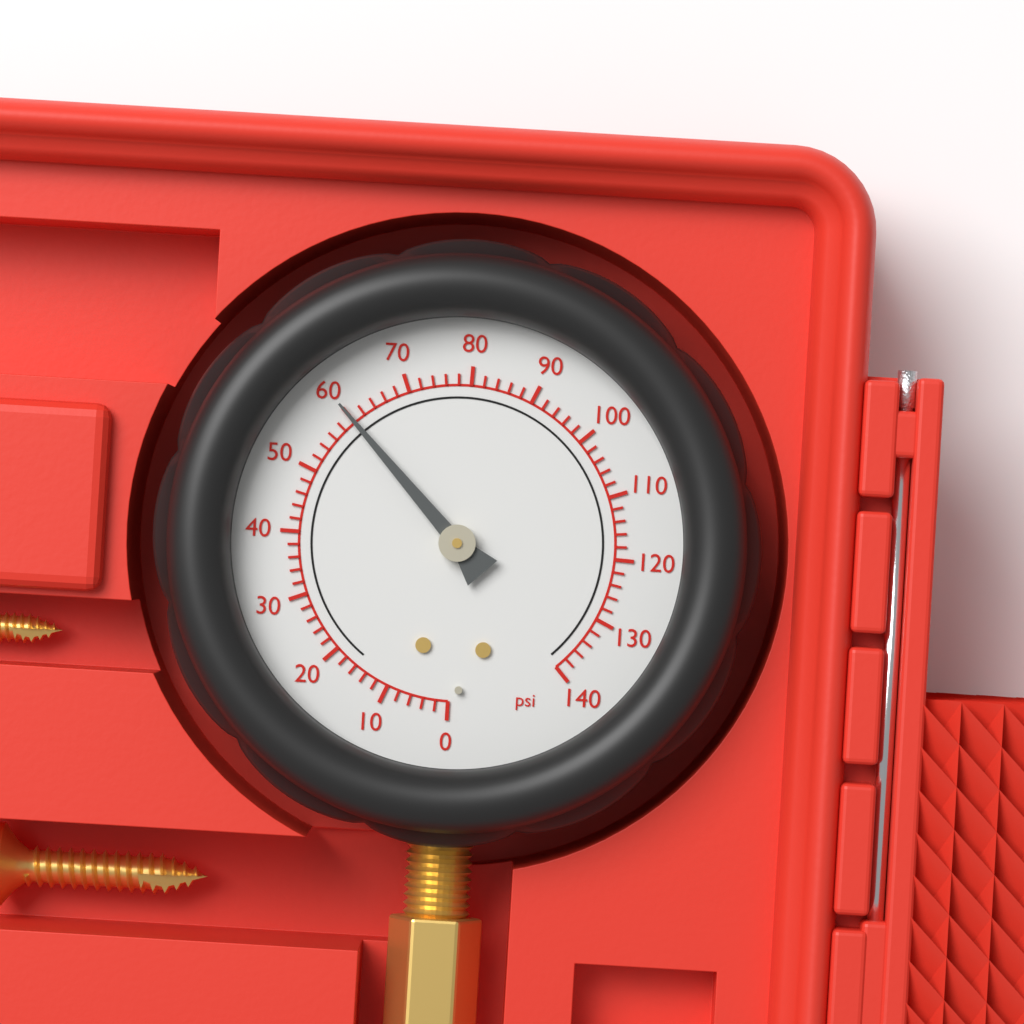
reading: 60 psi
